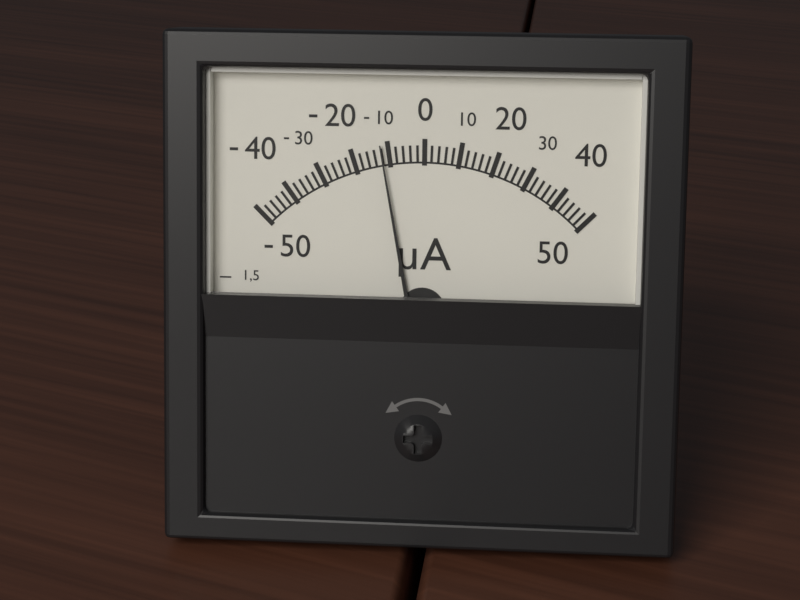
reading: -12 µA
